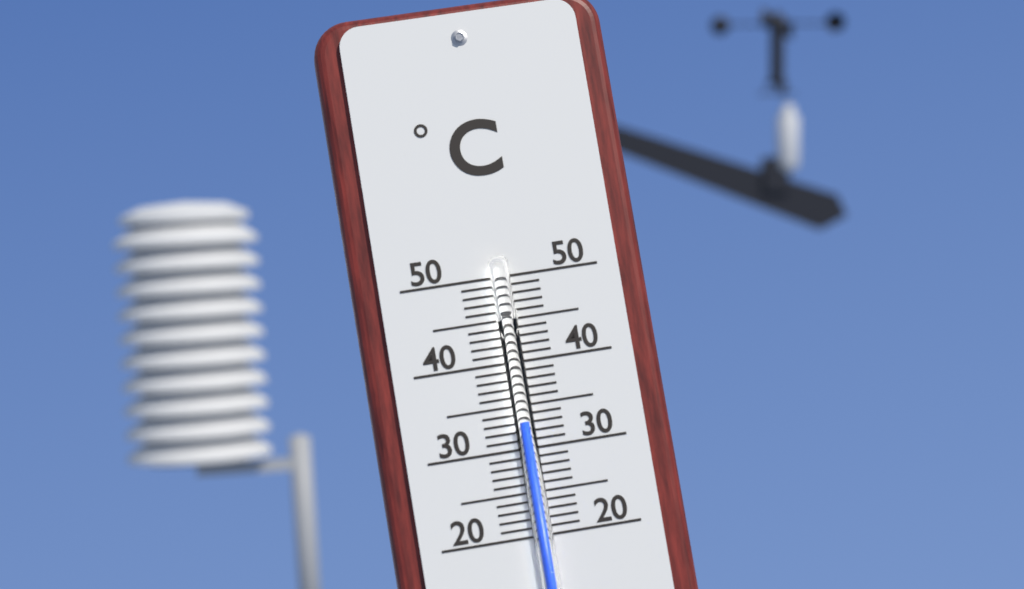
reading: 33 °C
